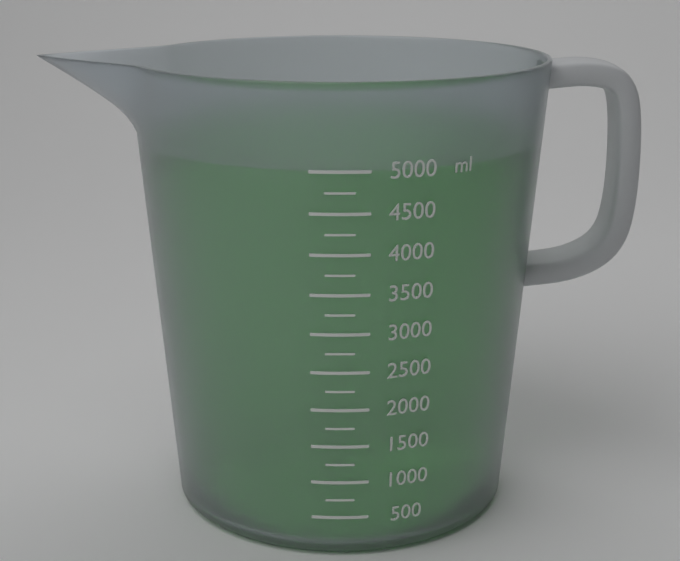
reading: 5000 ml
